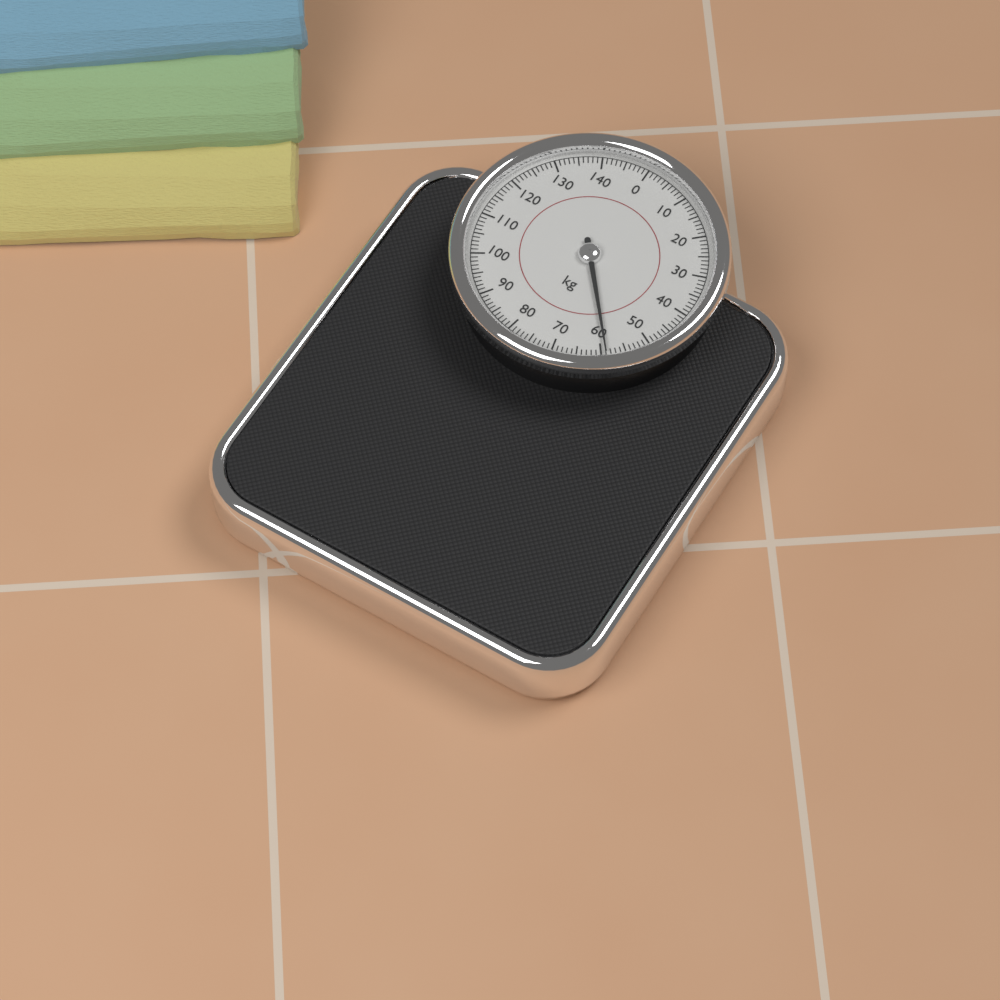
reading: 59 kg
